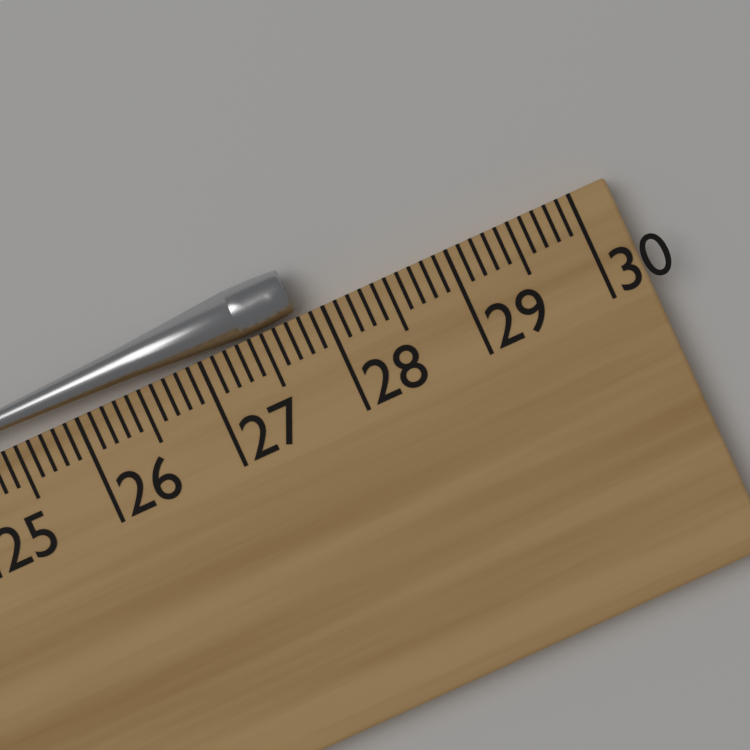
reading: 27.8 cm
